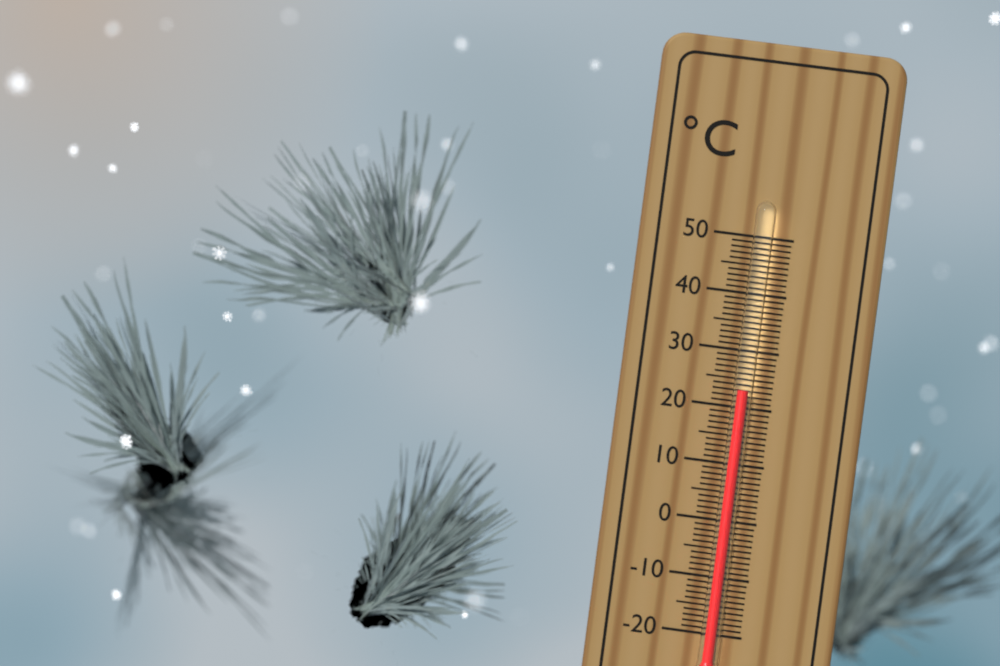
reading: 23 °C
